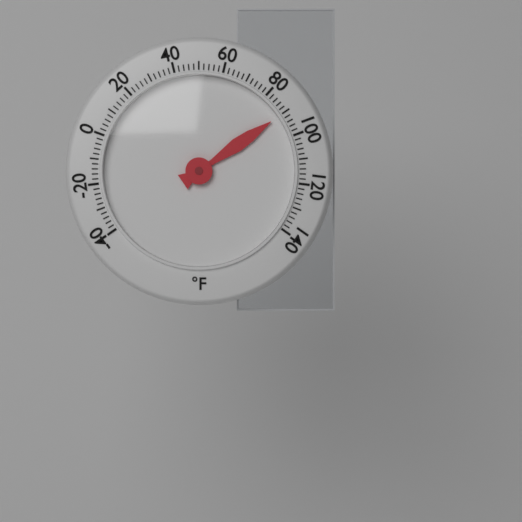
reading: 90 °F
